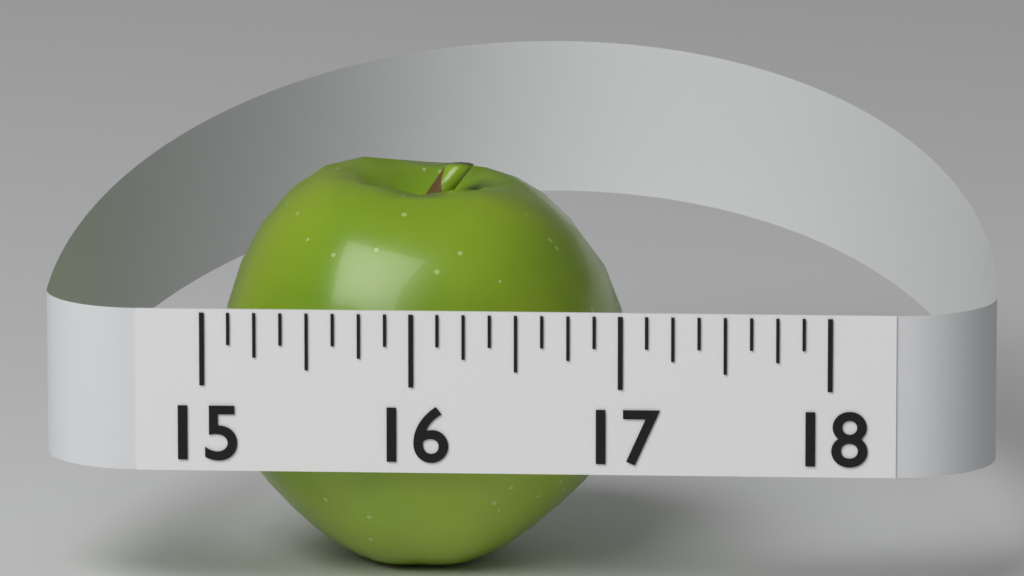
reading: 17.000 (no unit)
